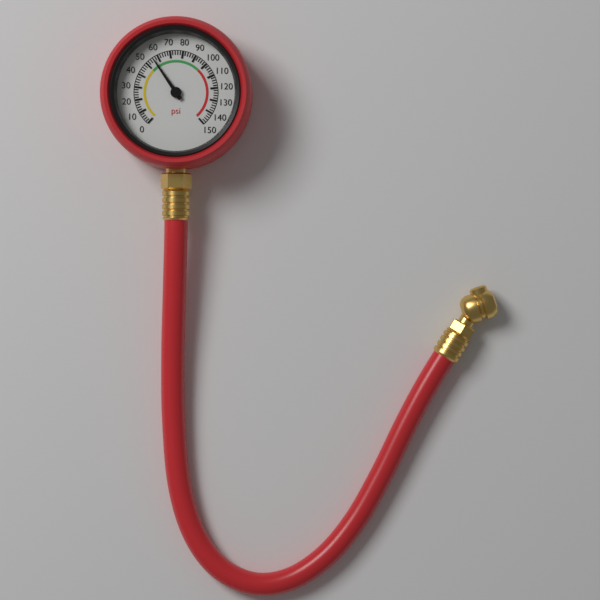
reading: 56 psi
